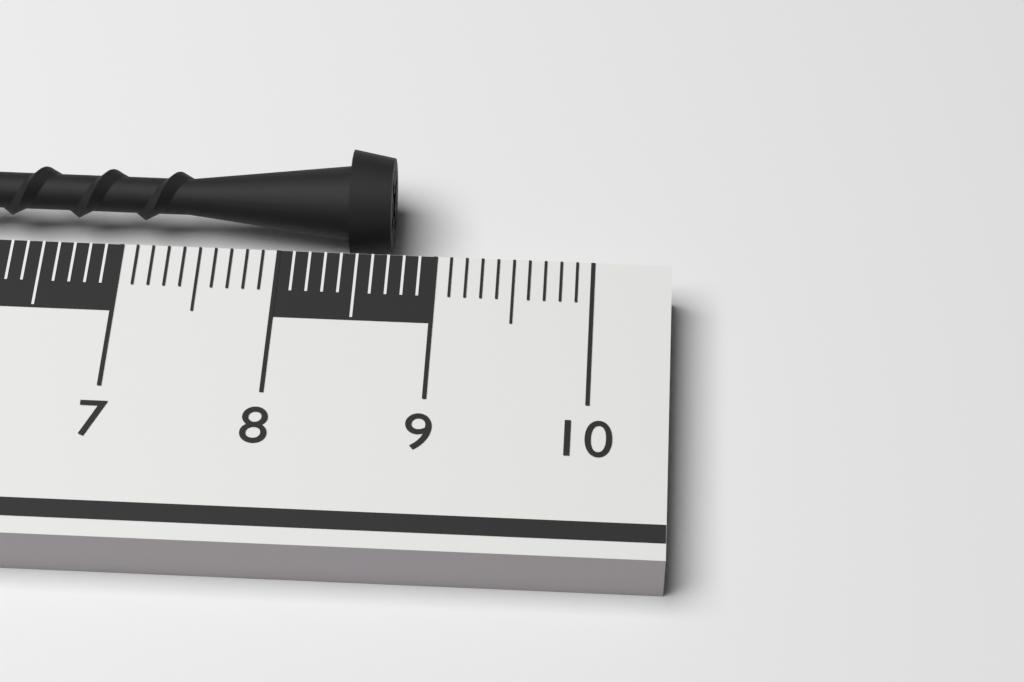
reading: 8.7 cm
